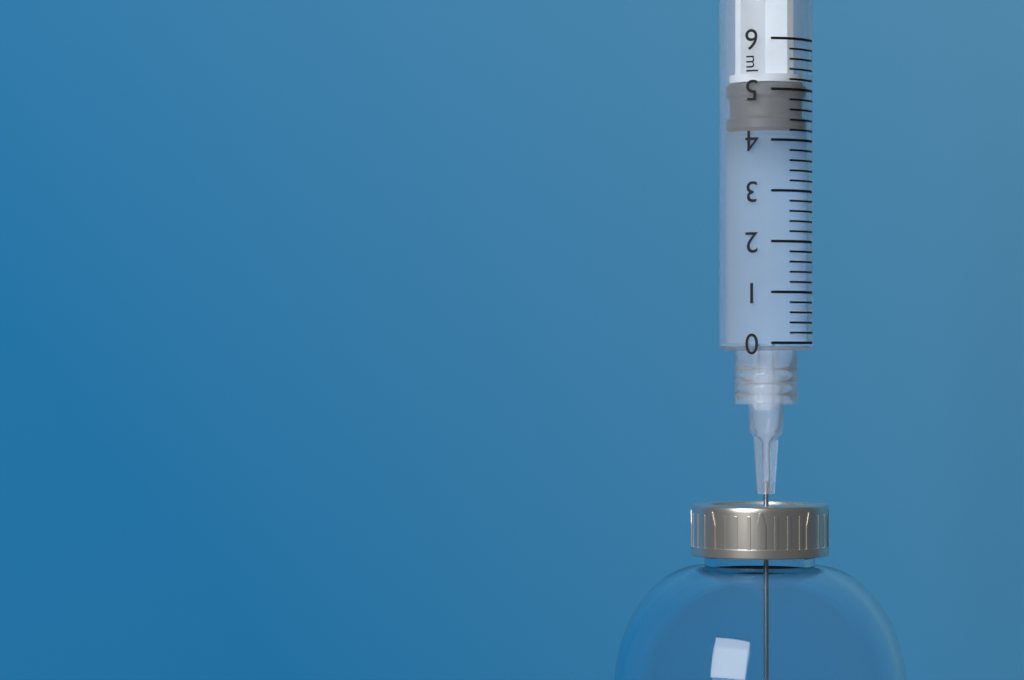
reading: 4.2 ml
